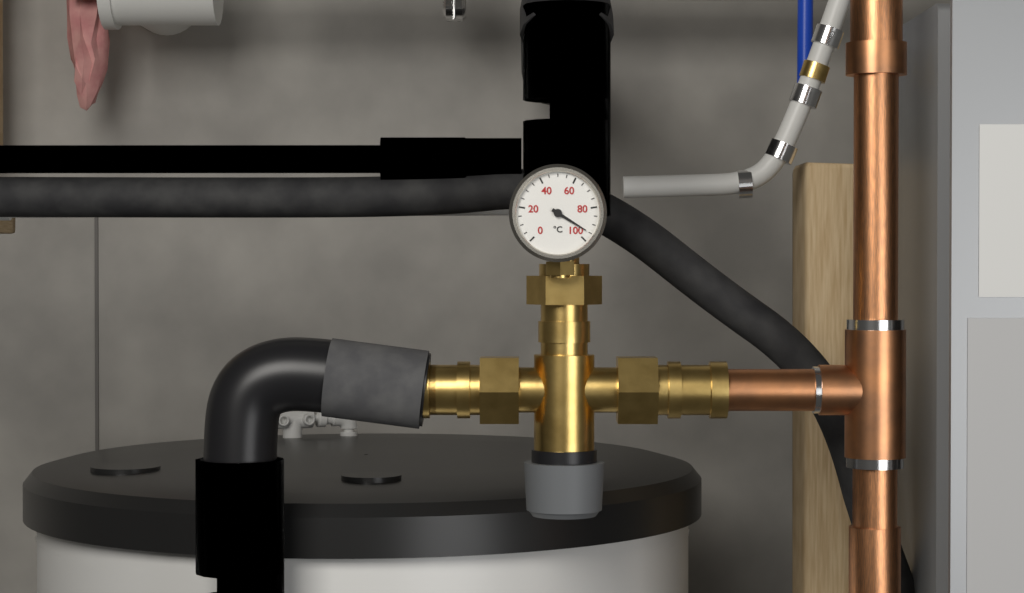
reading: 95 °C
